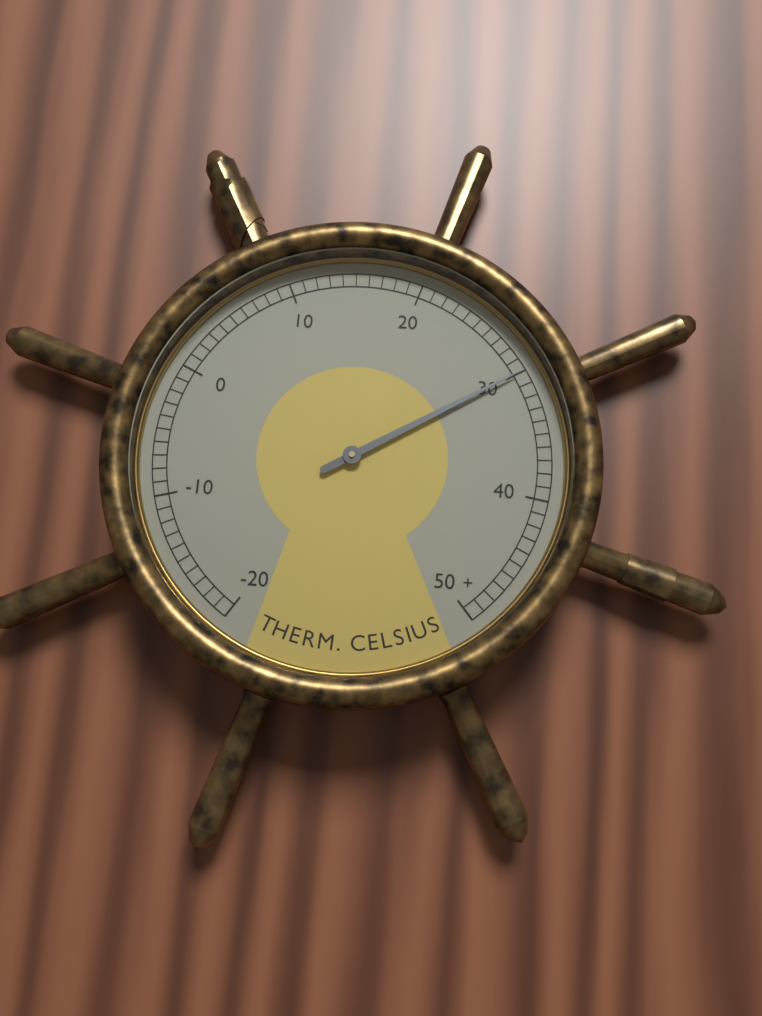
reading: 30 °C
